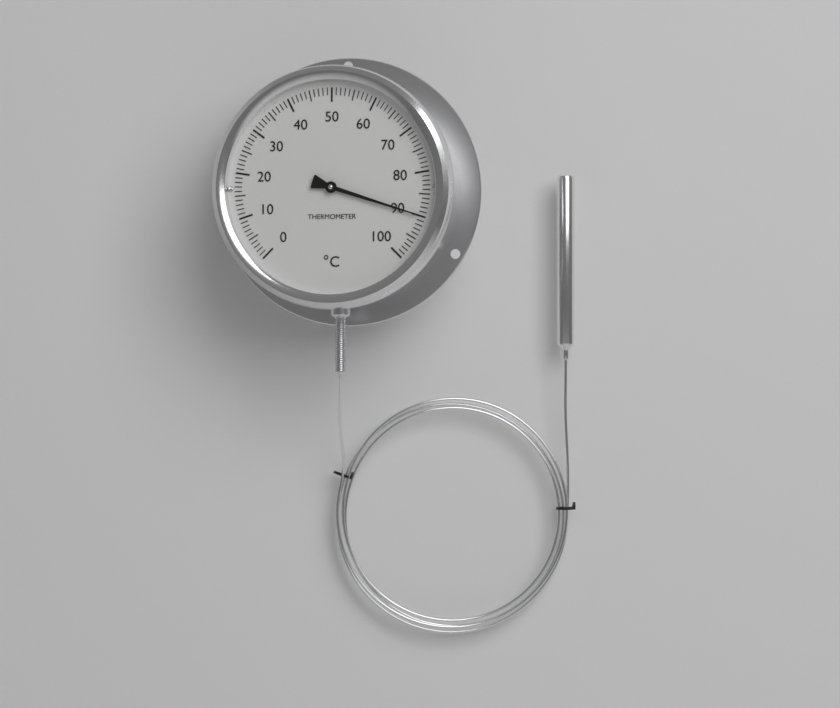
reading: 90 °C
